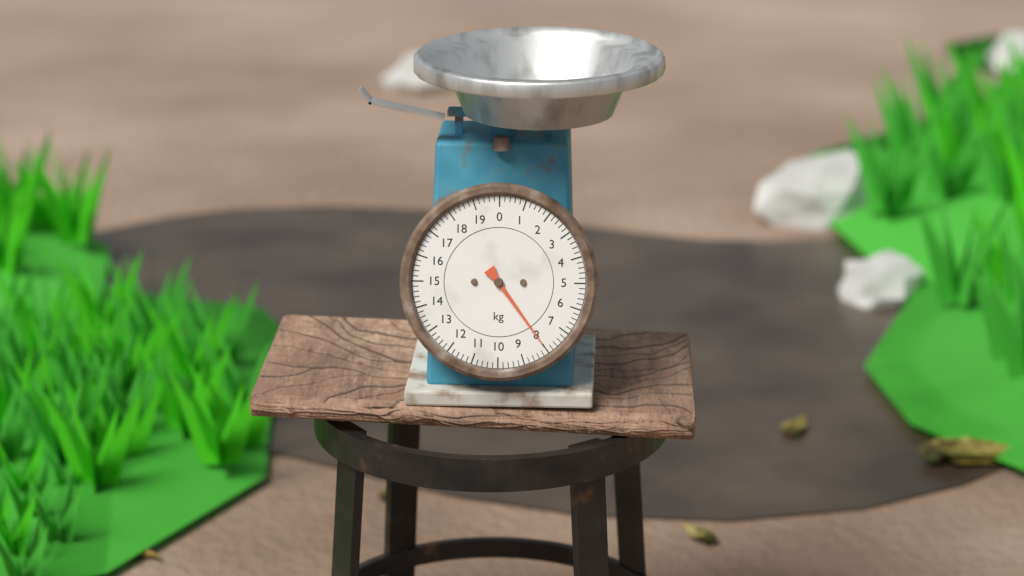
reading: 8.0 kg
